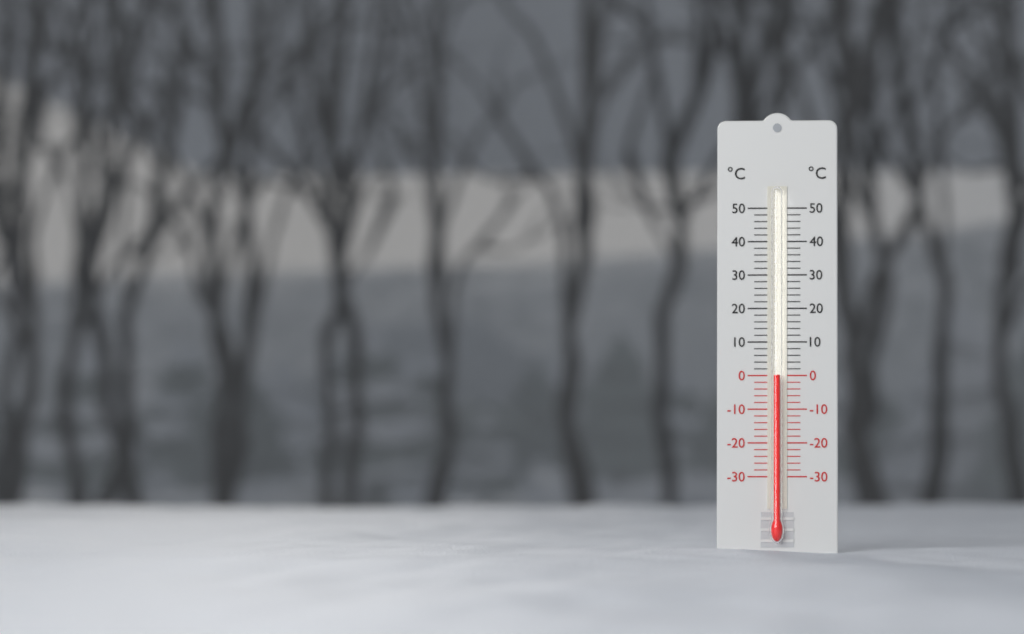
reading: 0 °C
